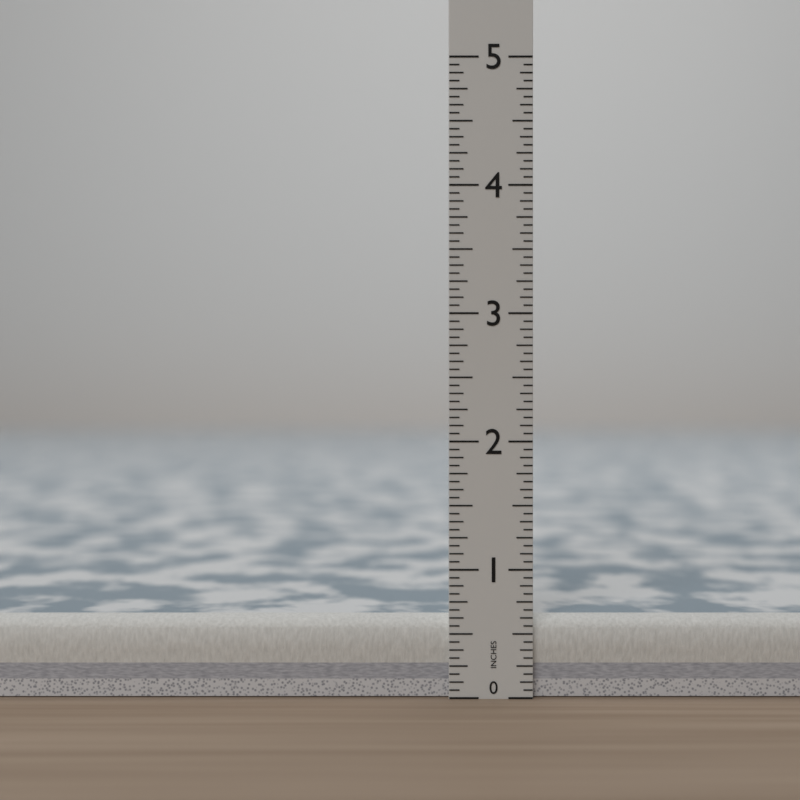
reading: 0.6250 in
